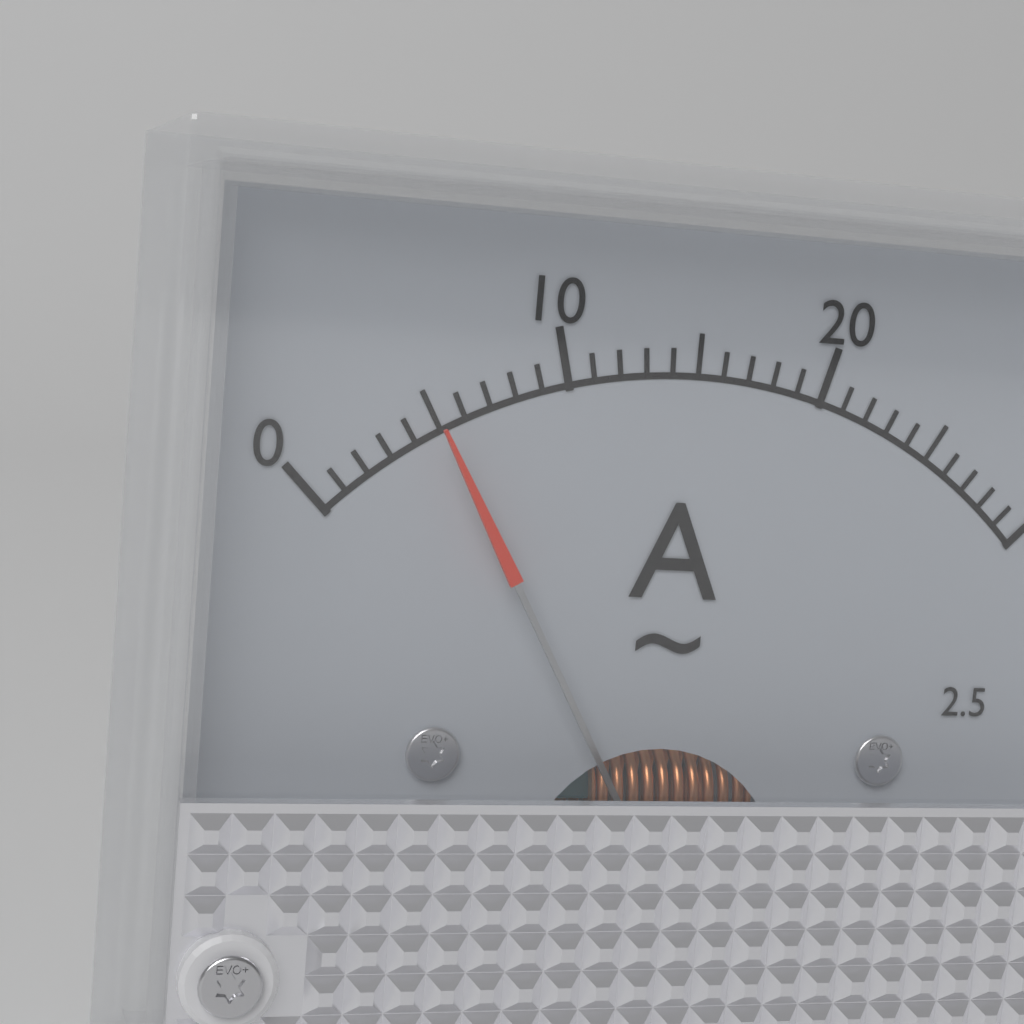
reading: 5 A
